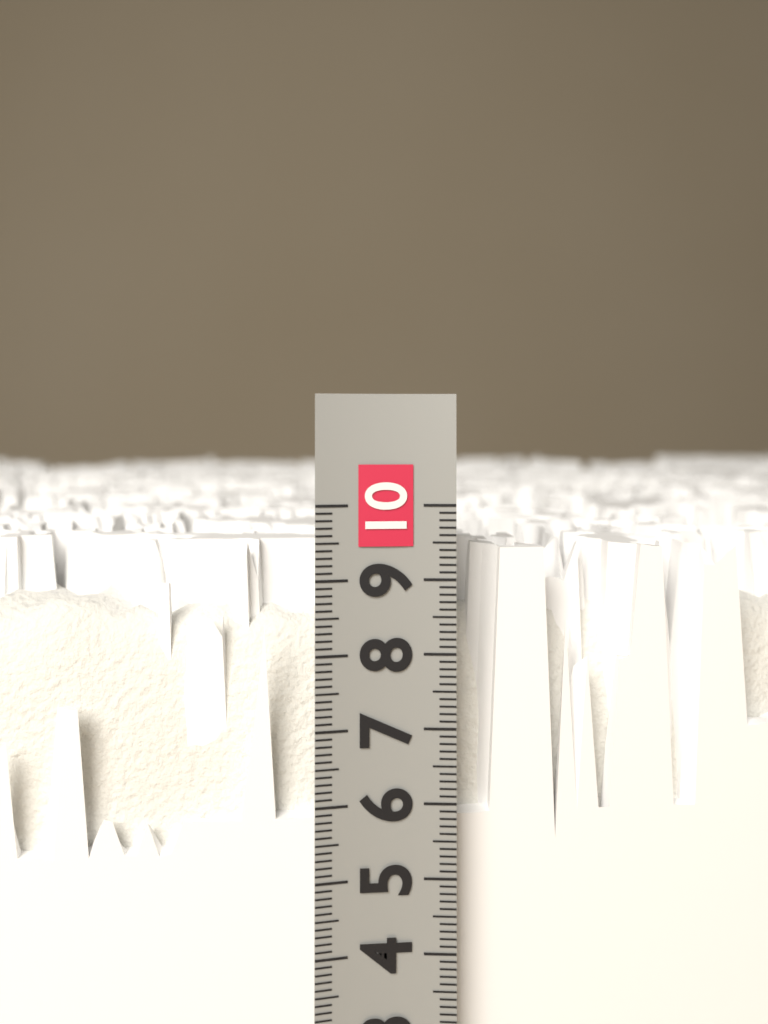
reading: 9.4 (no unit)
